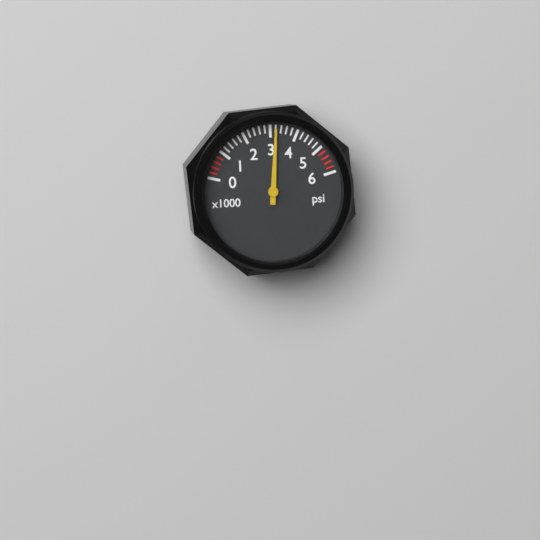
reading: 3200 psi
